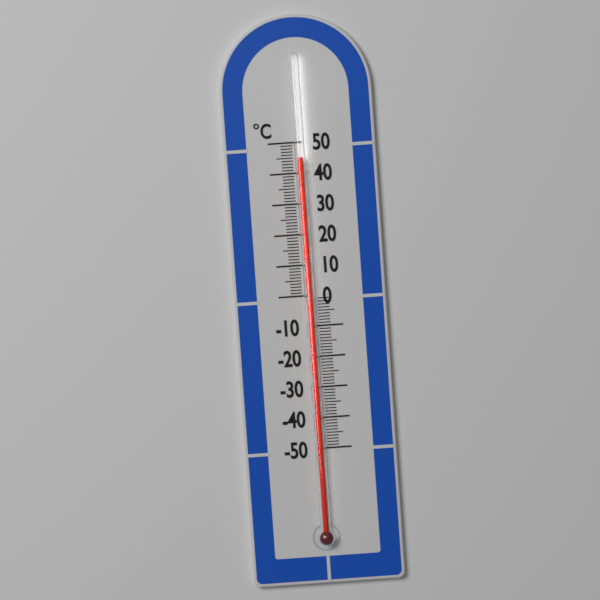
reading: 45 °C
